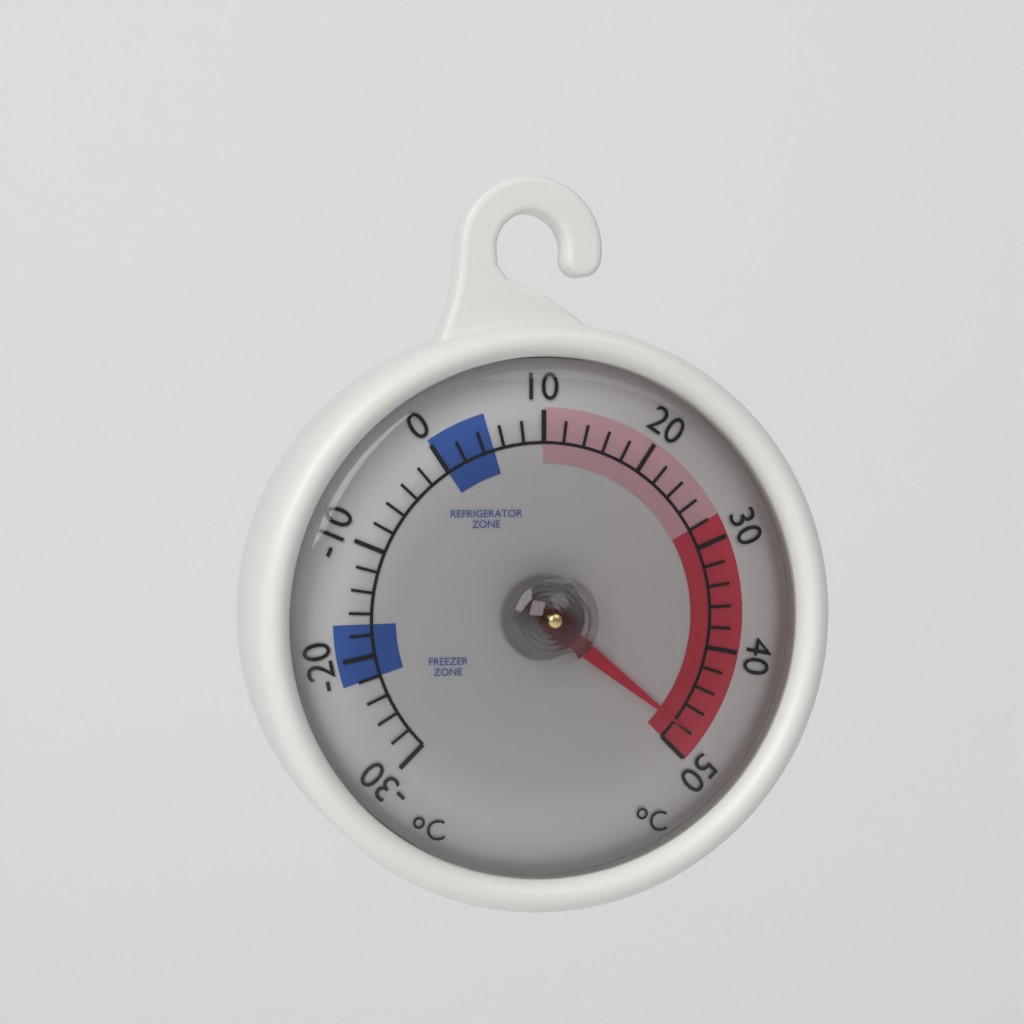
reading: 48 °C
